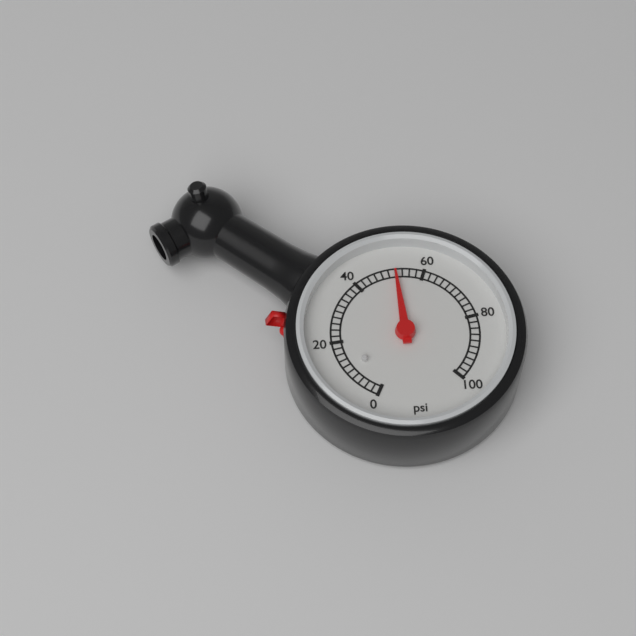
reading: 52 psi
